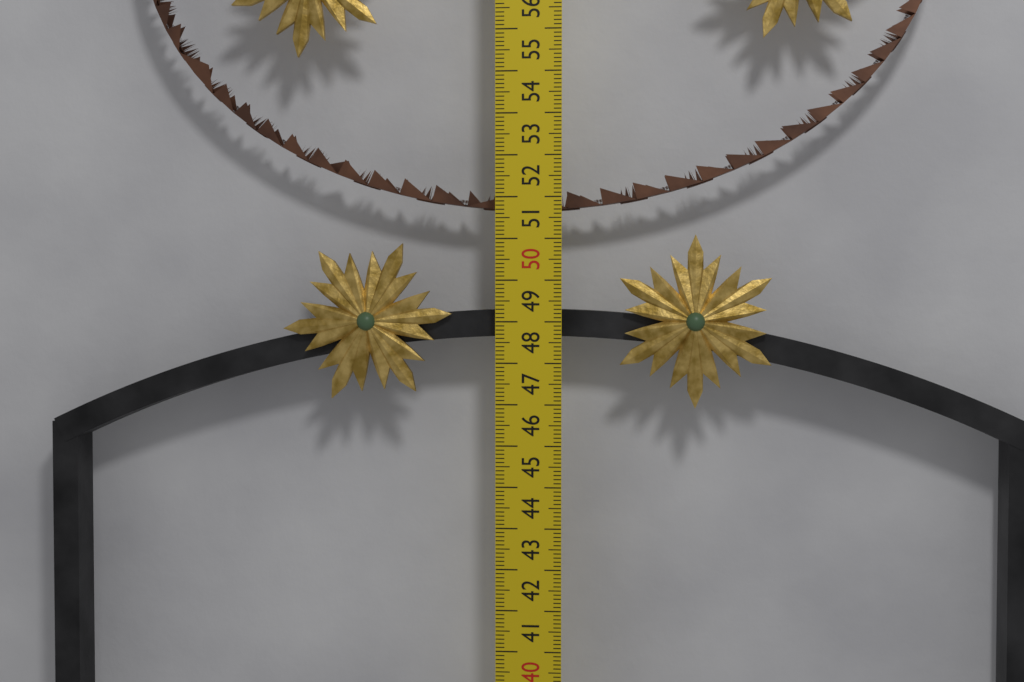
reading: 48.3 cm
